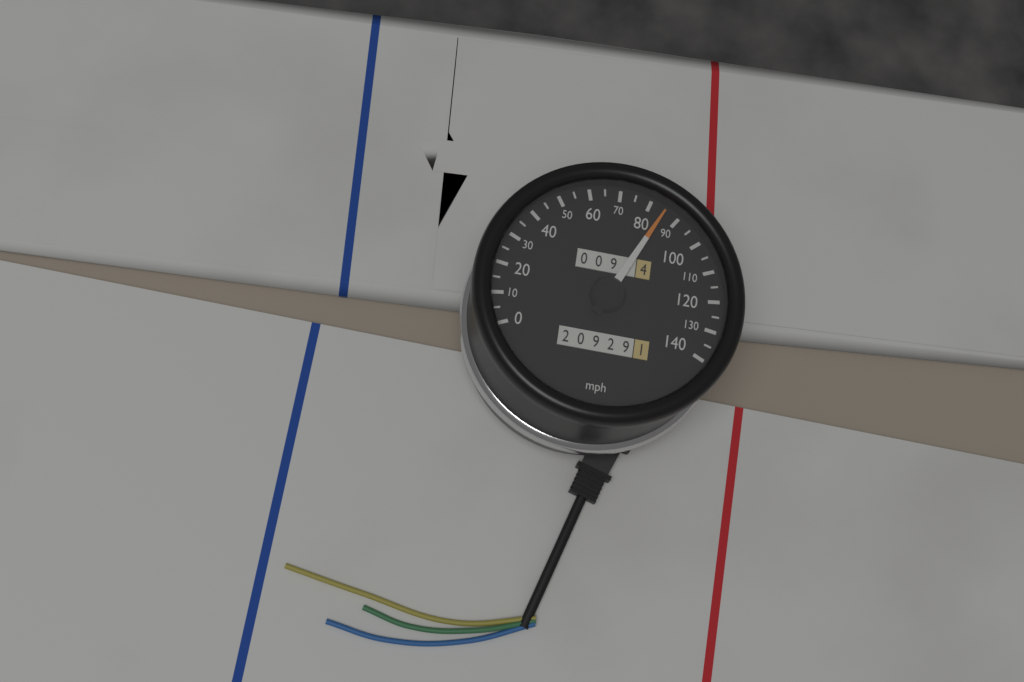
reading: 85 mph
